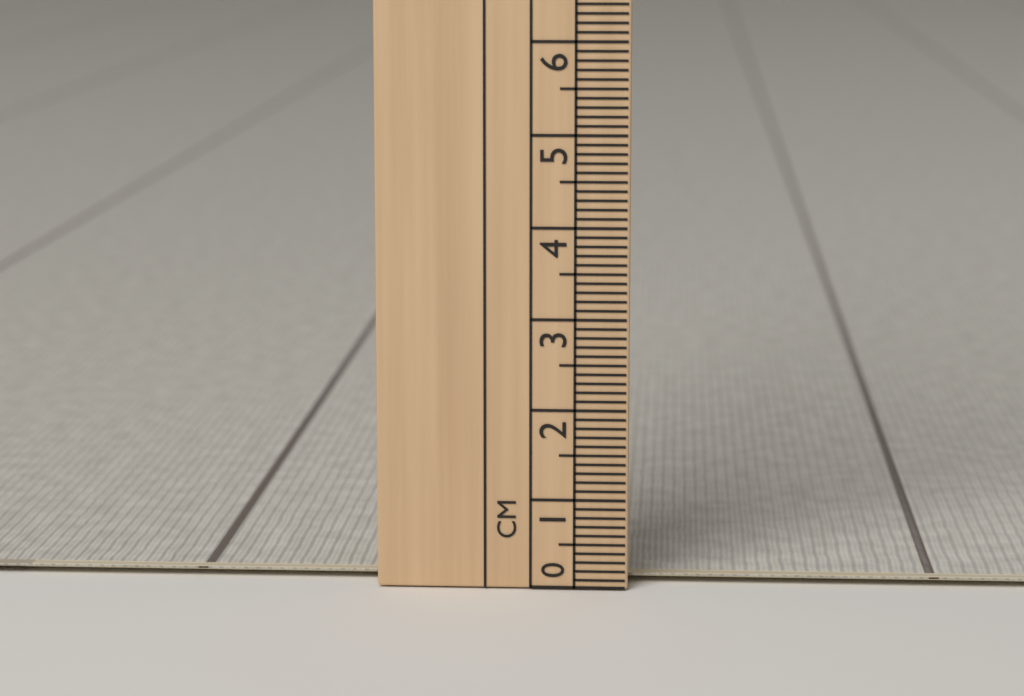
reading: 0.1 cm
